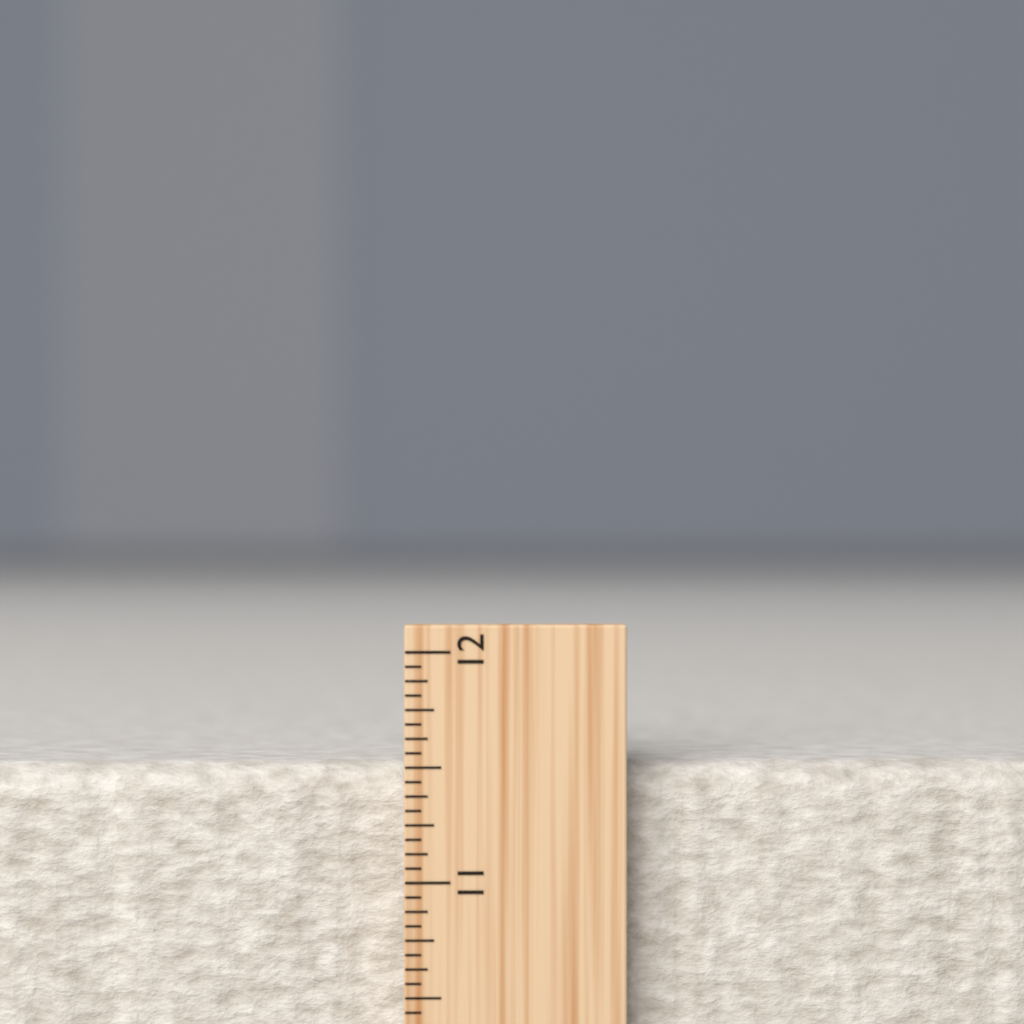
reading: 11.5000 inch
